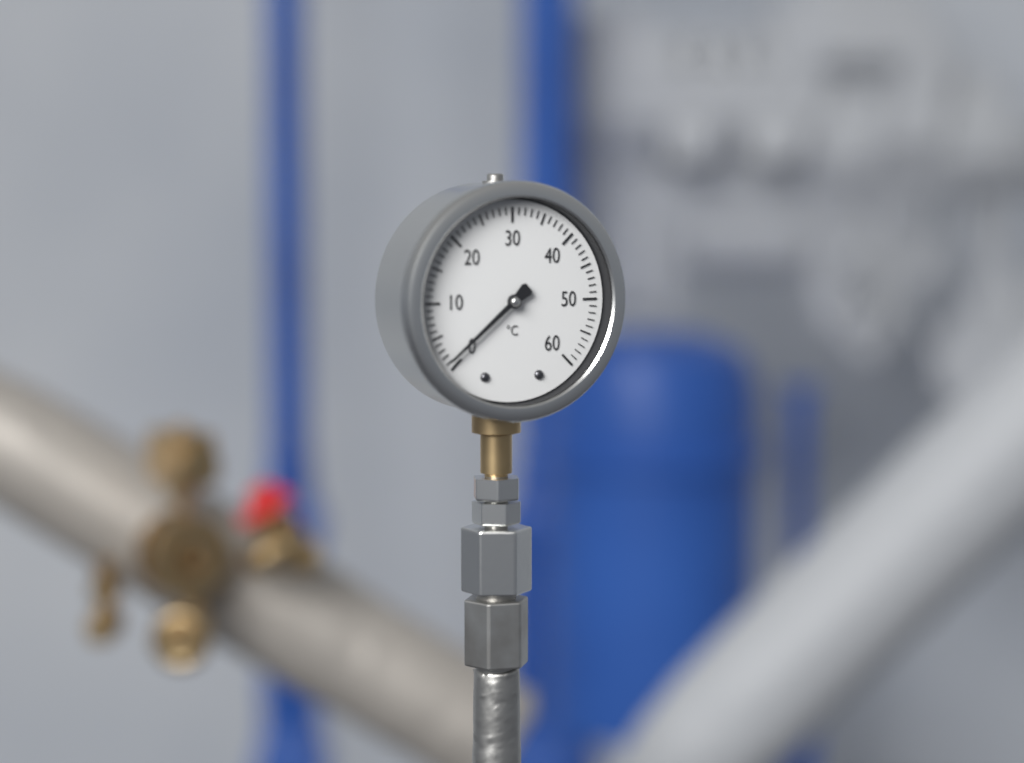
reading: 1 °C
